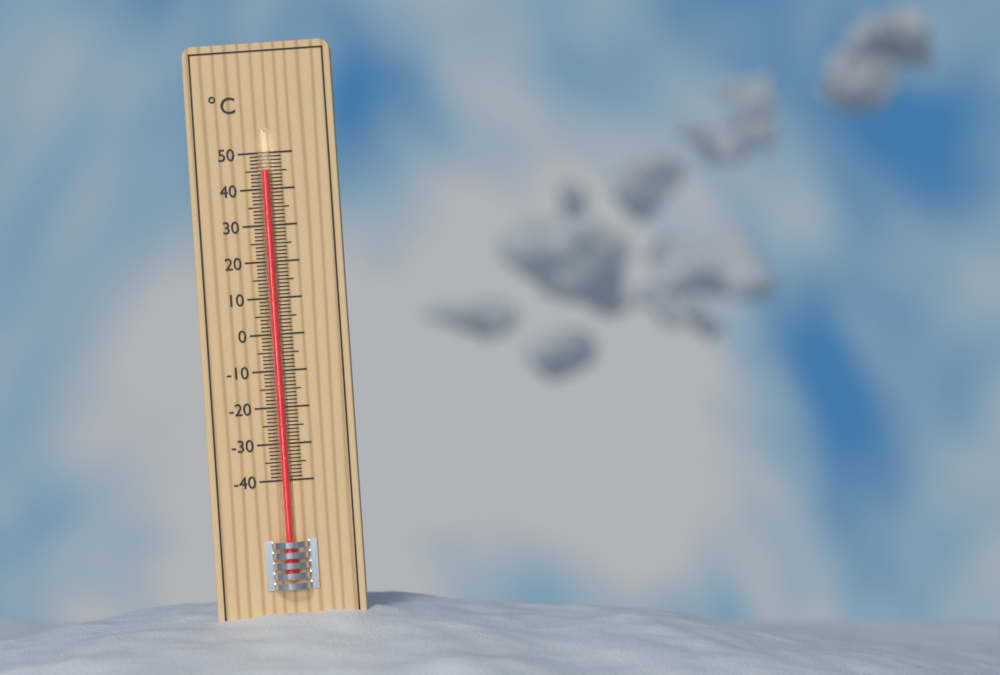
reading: 45 °C
